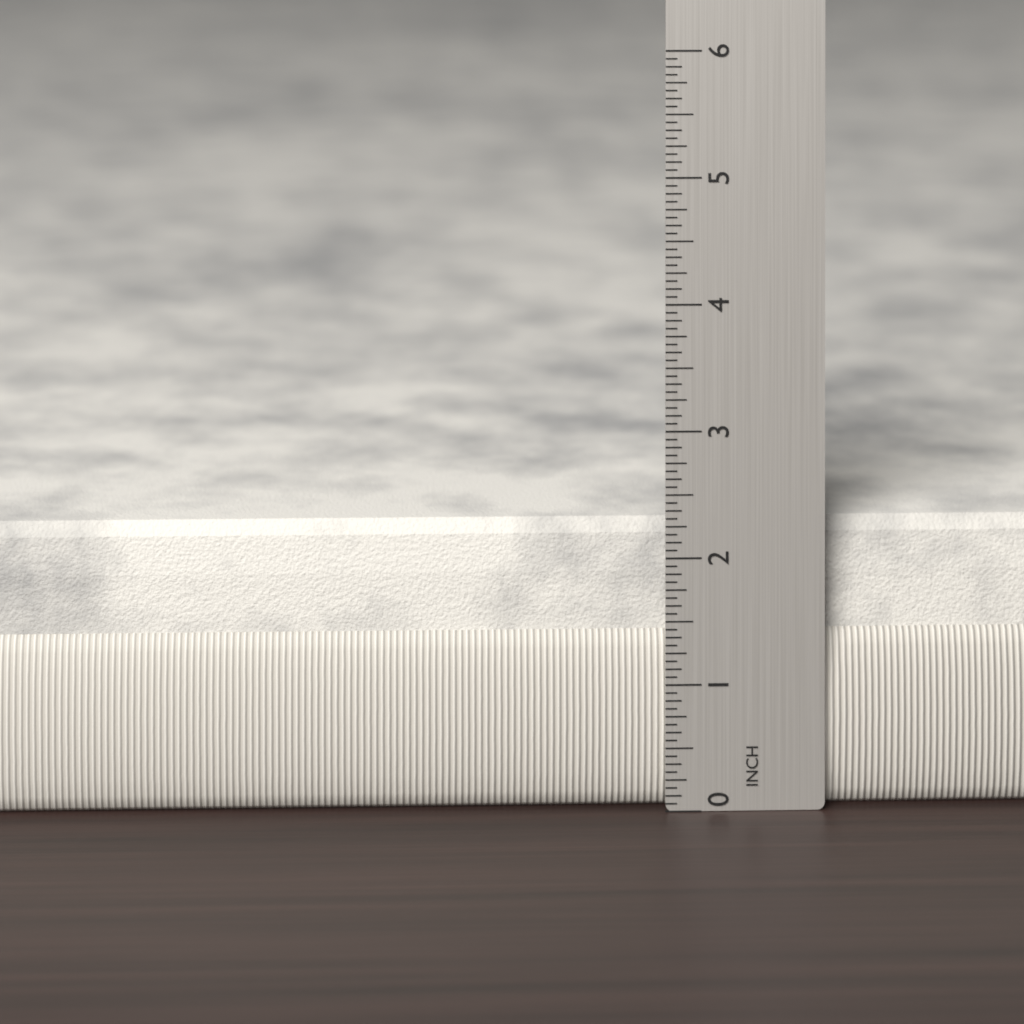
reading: 2.2500 in
